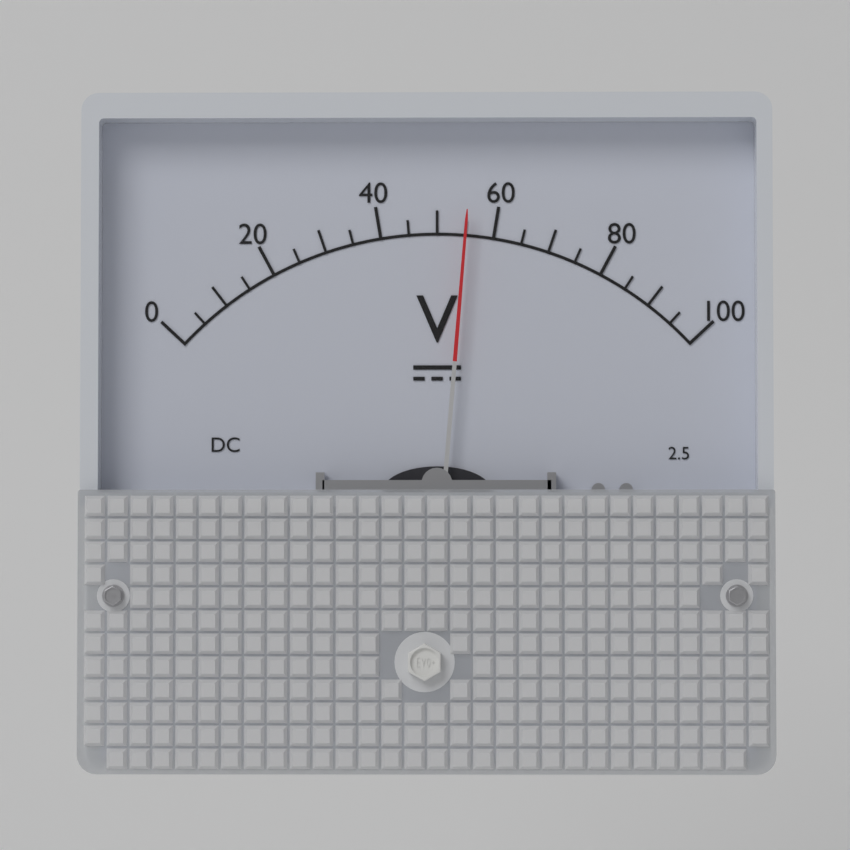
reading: 55 V
